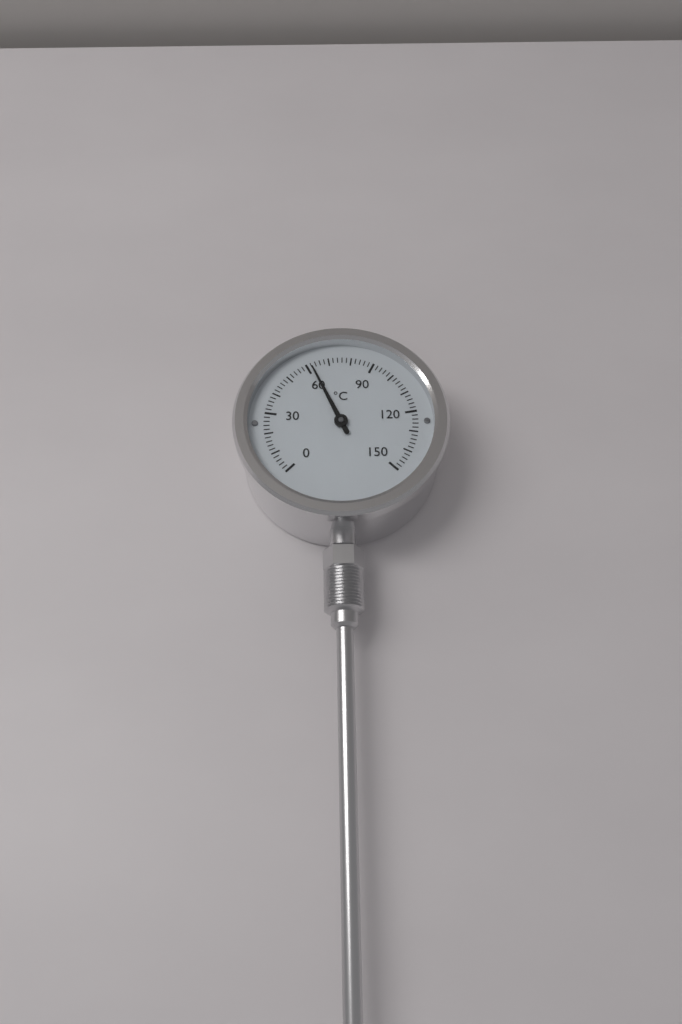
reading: 62 °C
